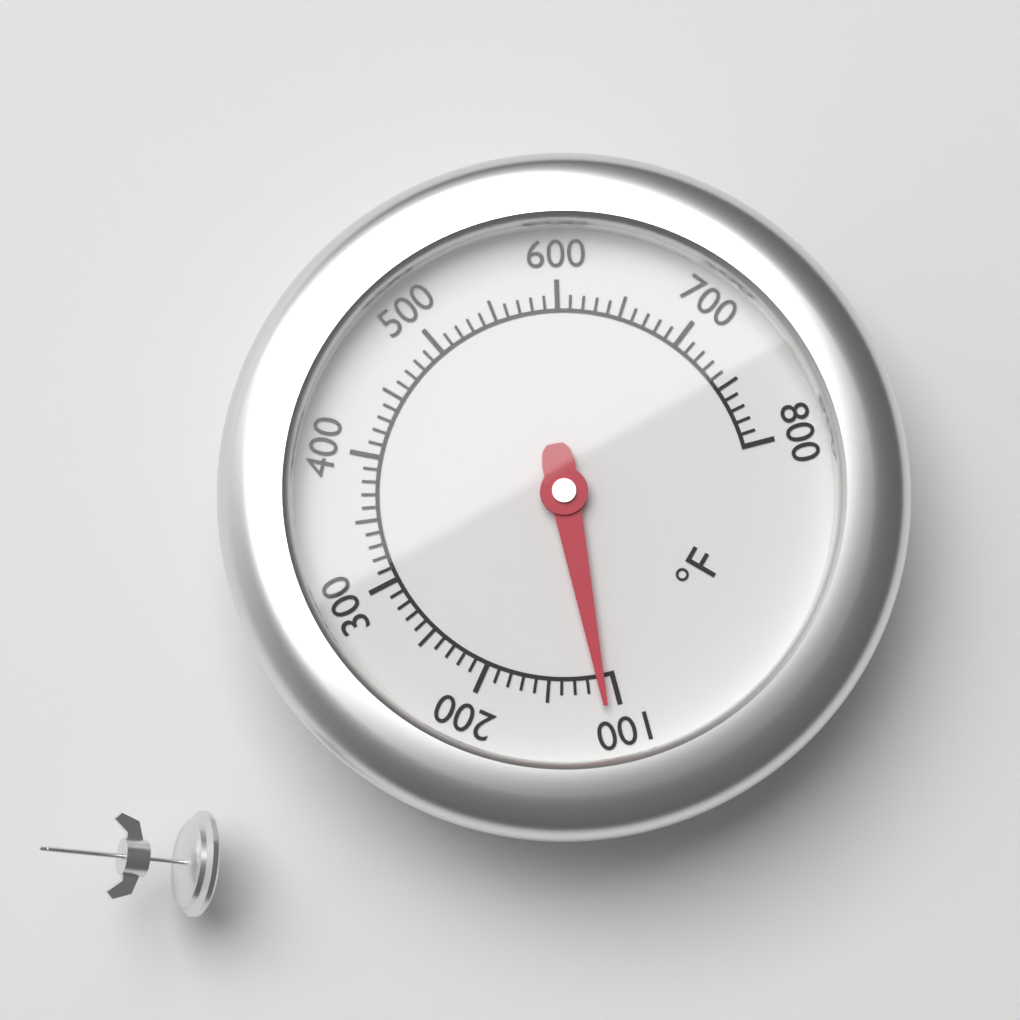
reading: 110 °F
